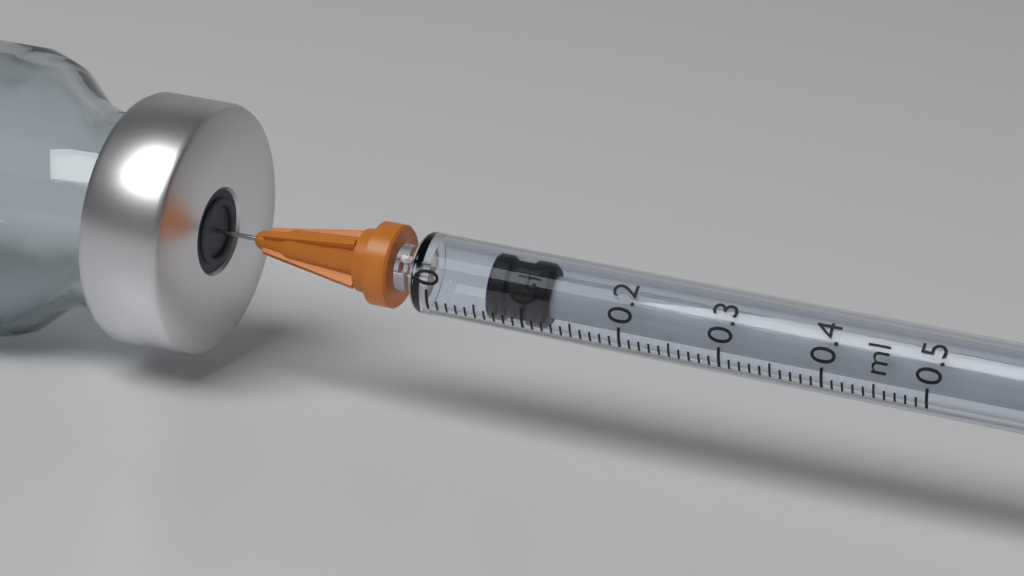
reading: 0.06 ml
